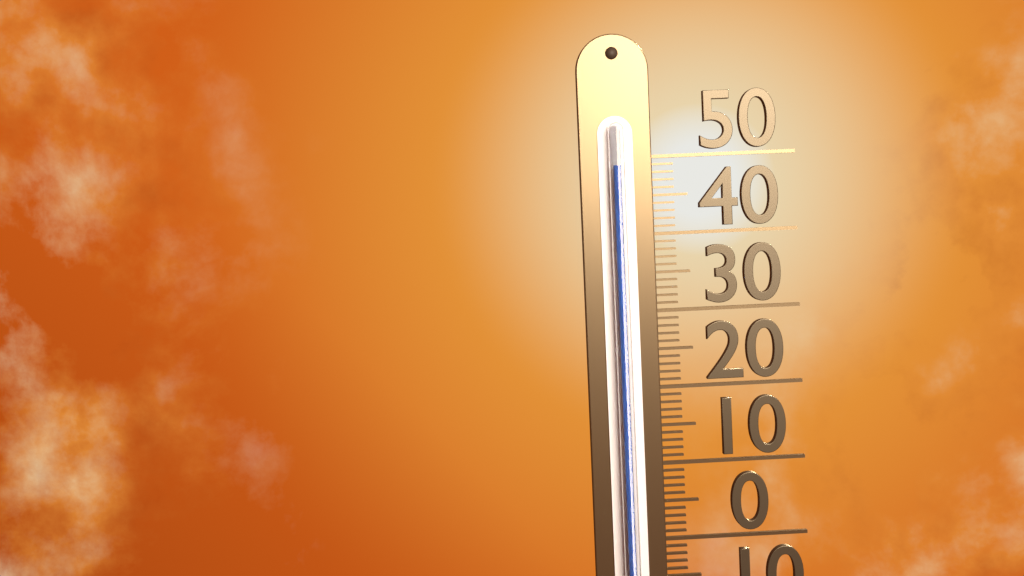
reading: 49 (no unit)
